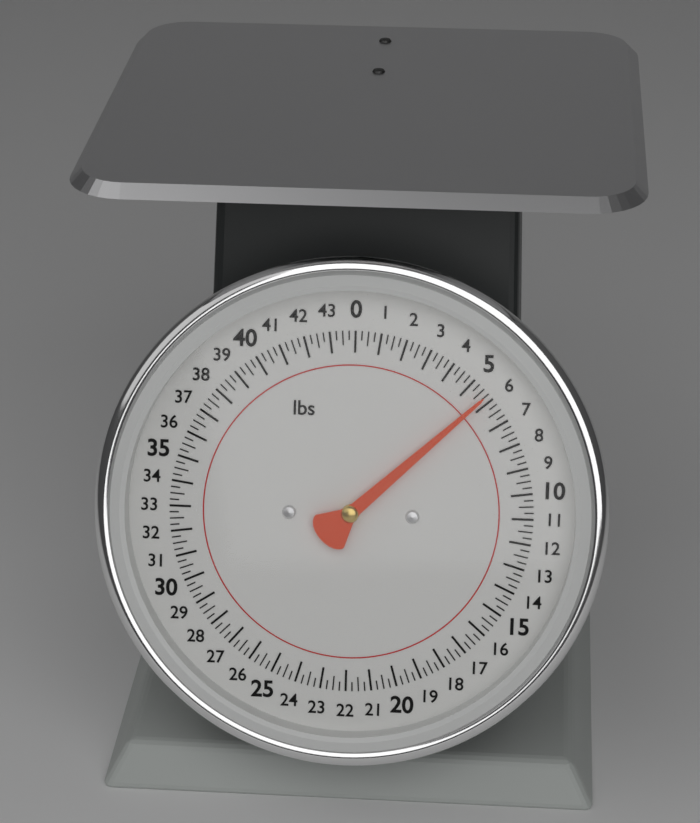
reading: 5.75 lbs
